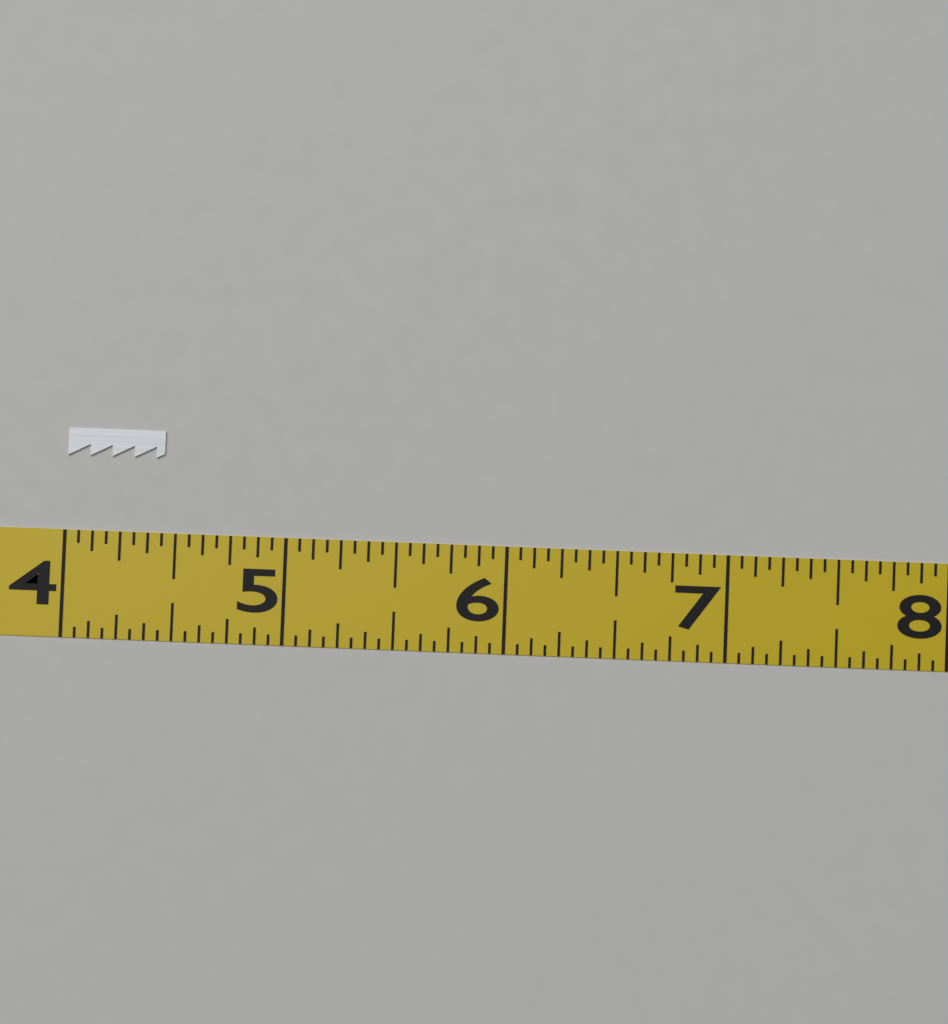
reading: 4.4375 (no unit)
